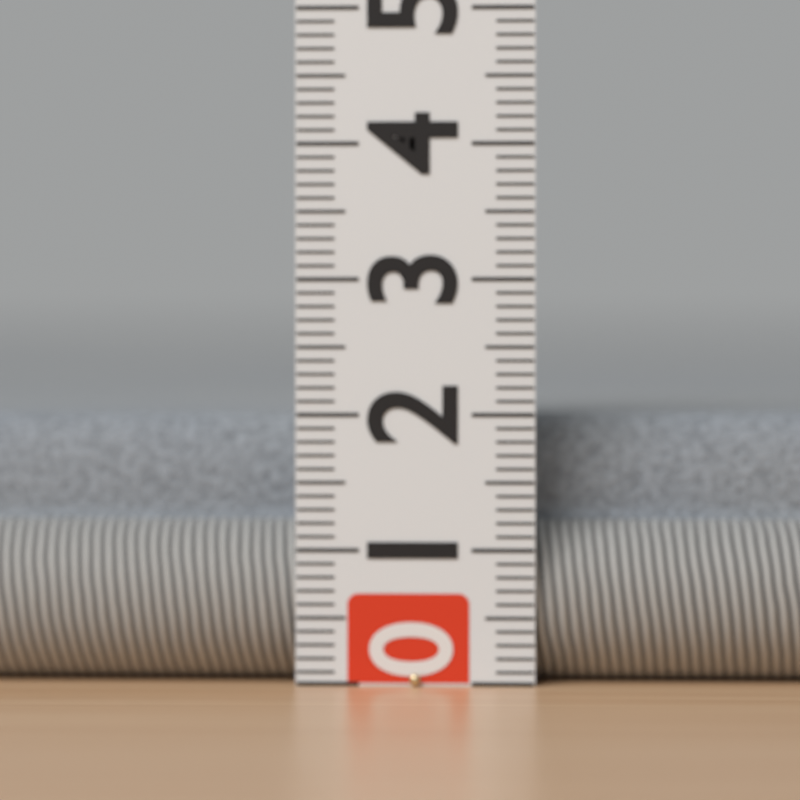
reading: 2.0 (no unit)
